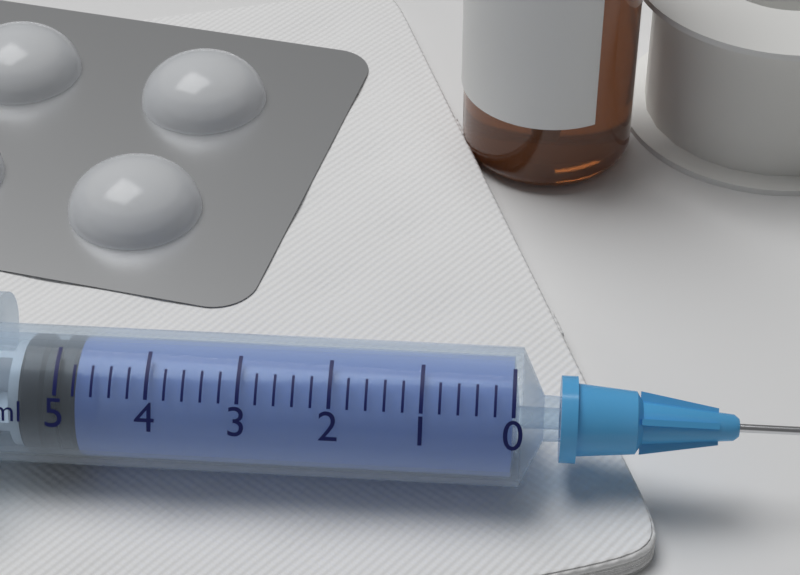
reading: 4.8 ml
